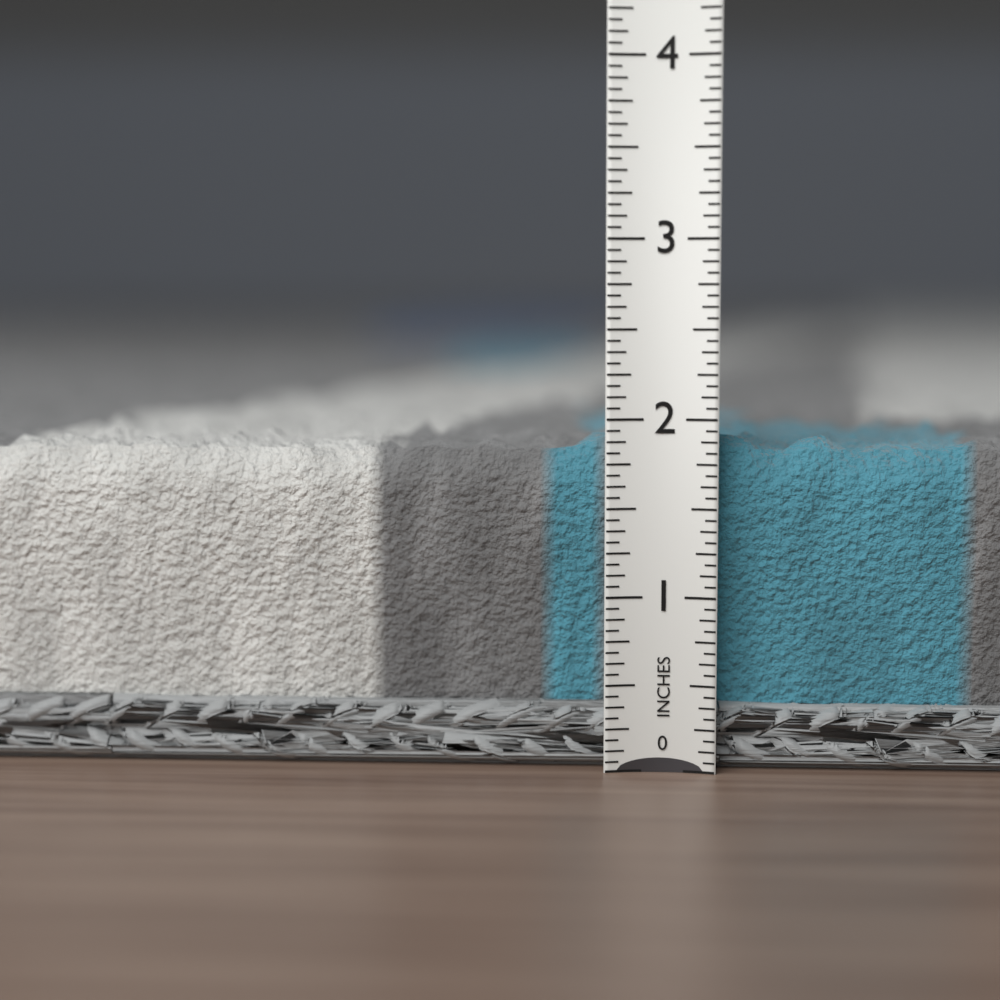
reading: 2.0000 in
